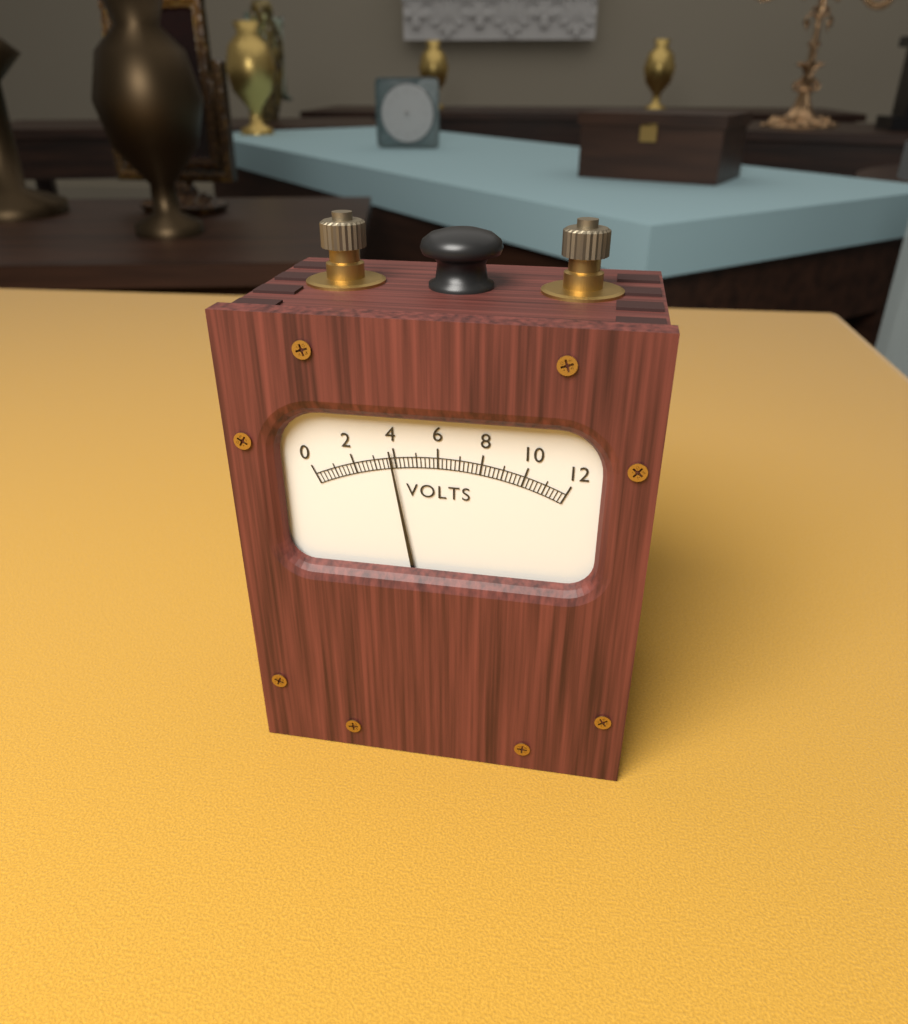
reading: 3.8 V
